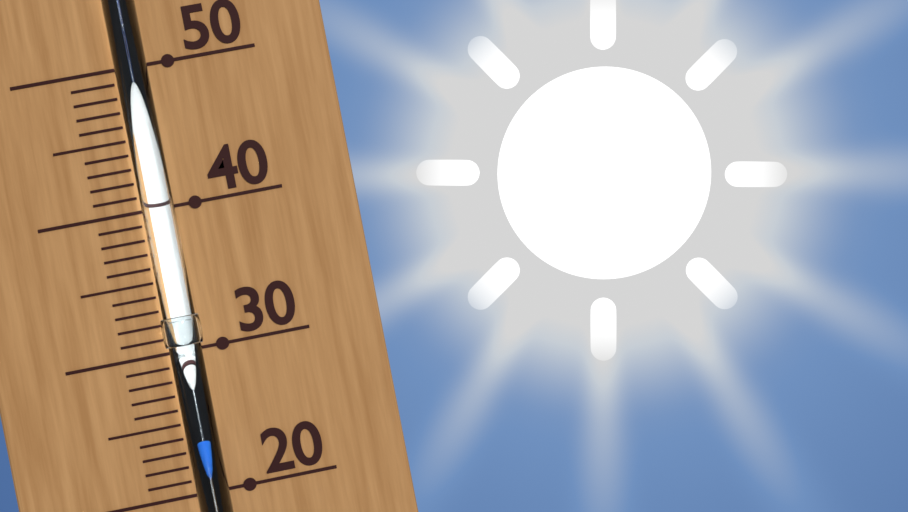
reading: 24 (no unit)
